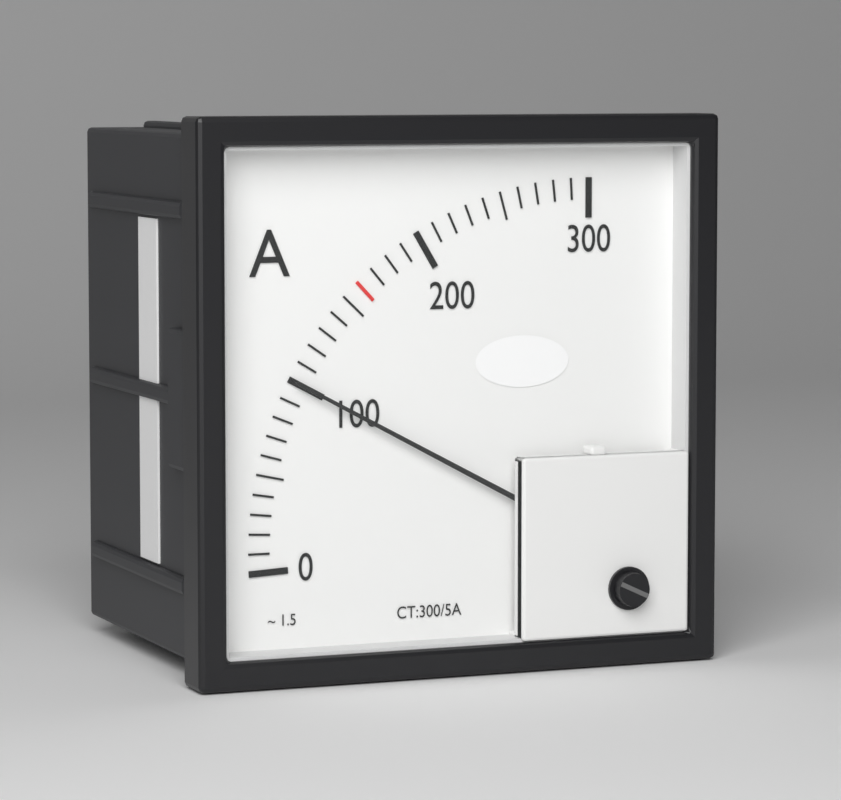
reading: 100 A
